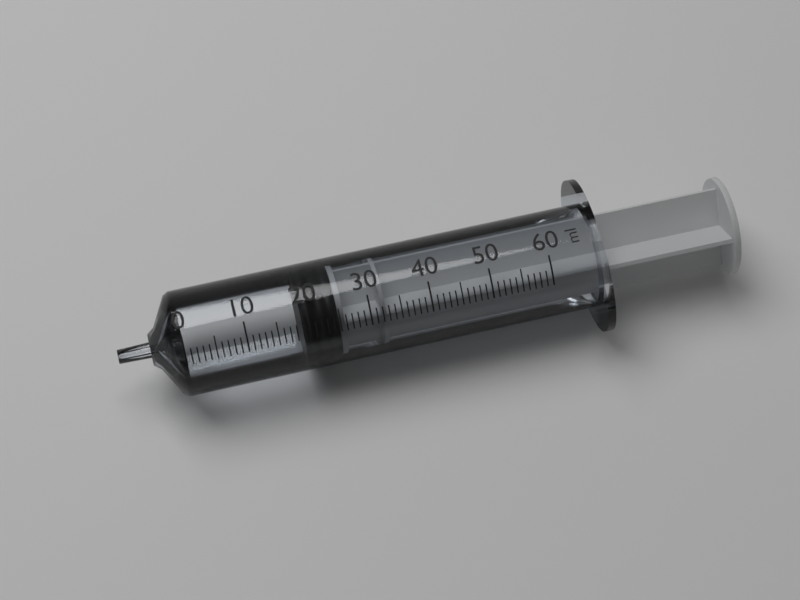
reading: 19 ml
